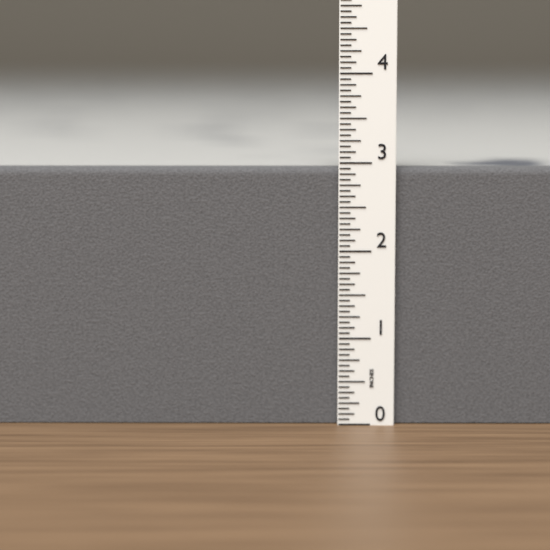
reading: 2.9375 in
